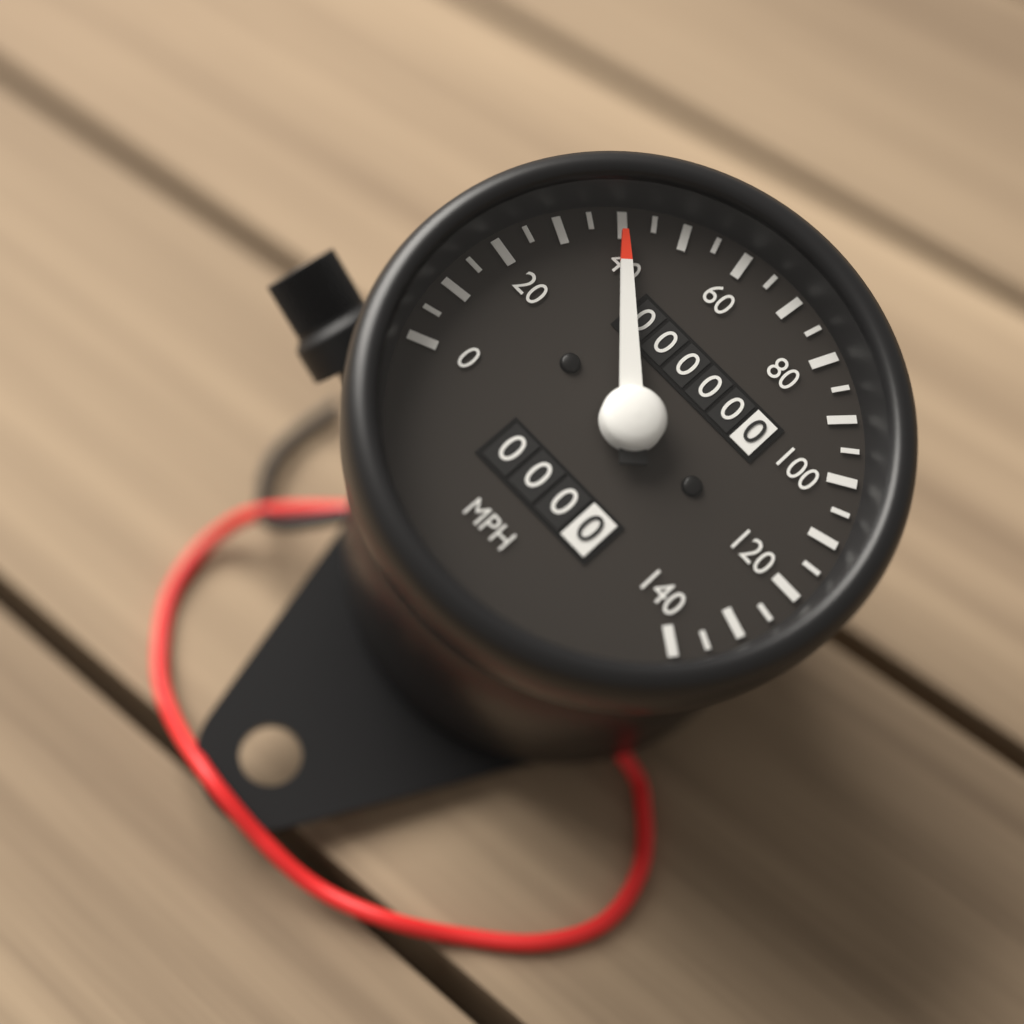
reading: 40 mph
